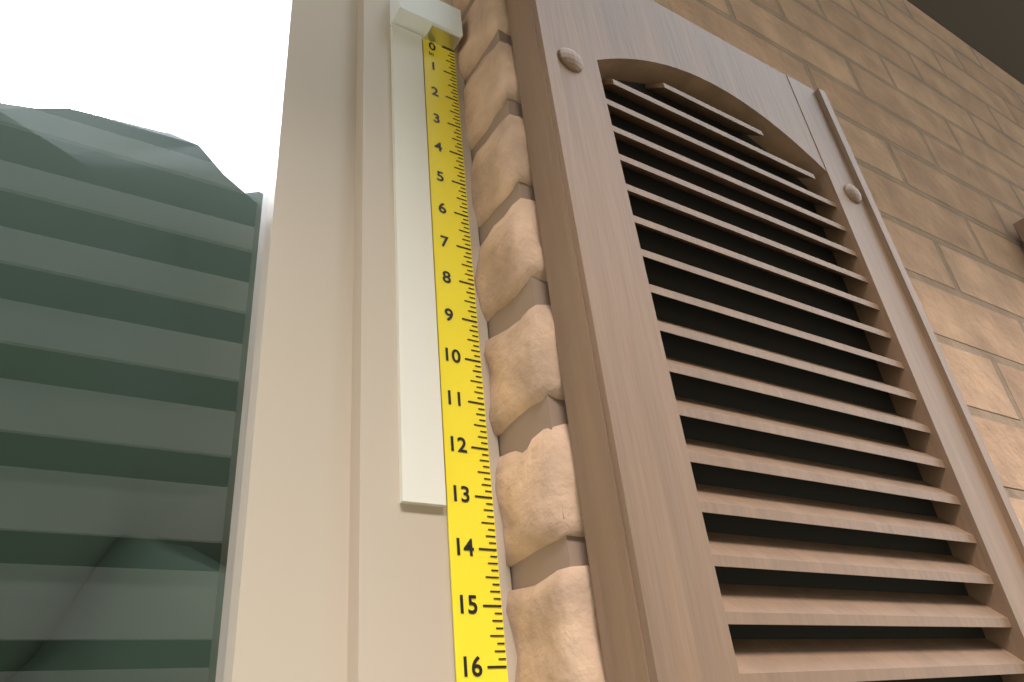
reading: 13.250 in
